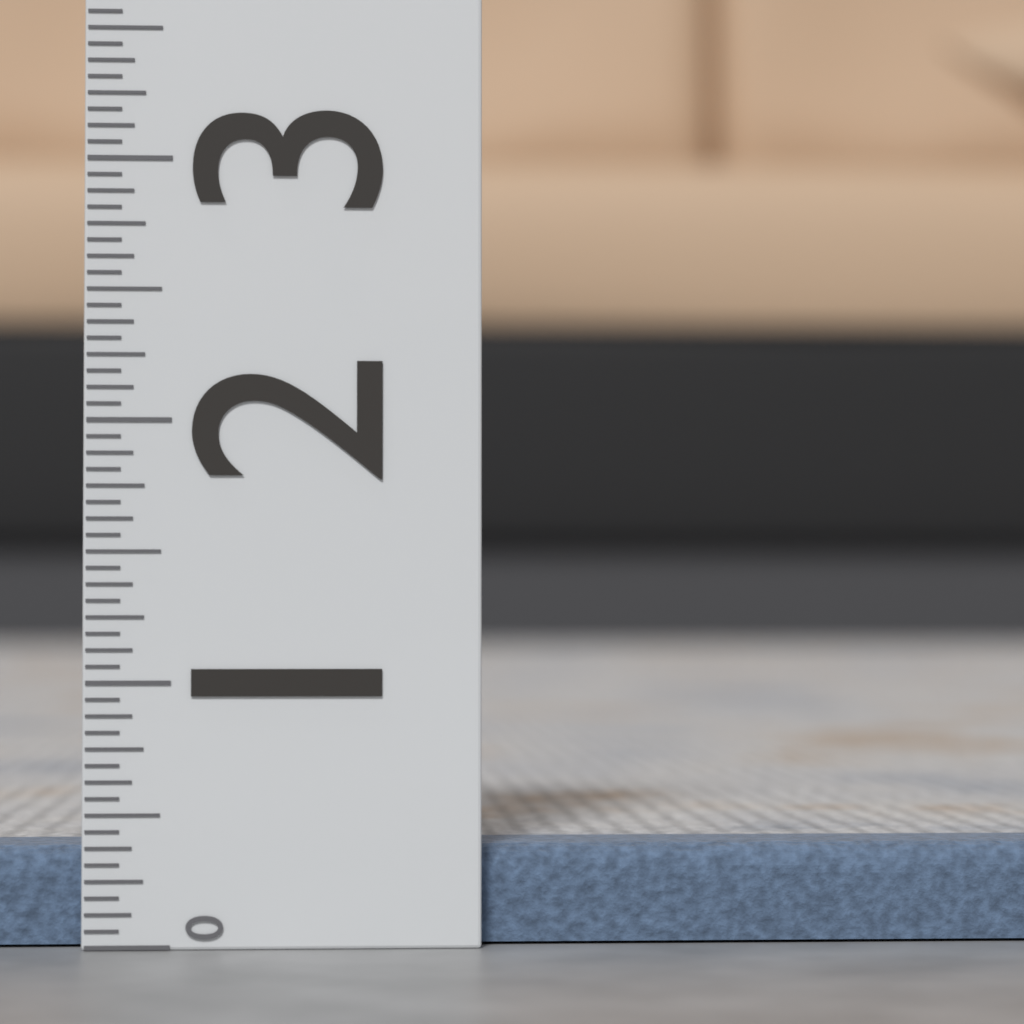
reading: 0.3750 (no unit)
